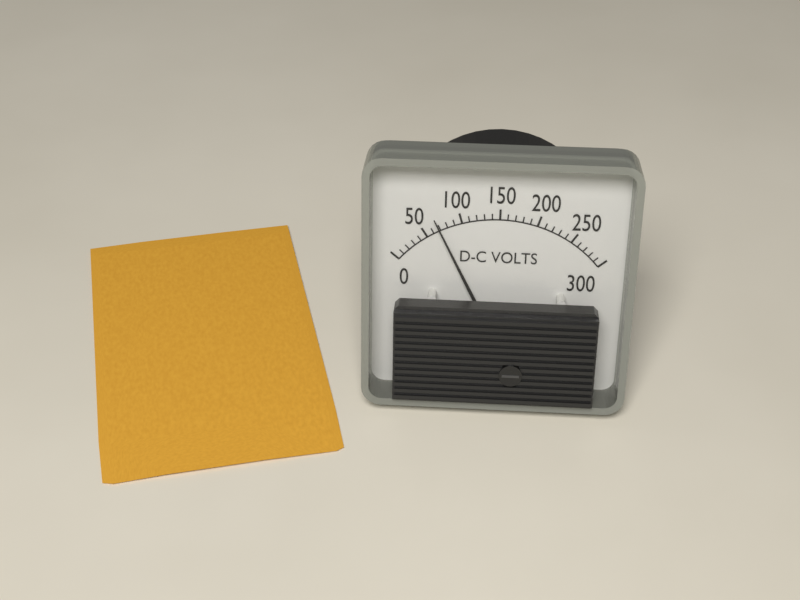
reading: 70 V
